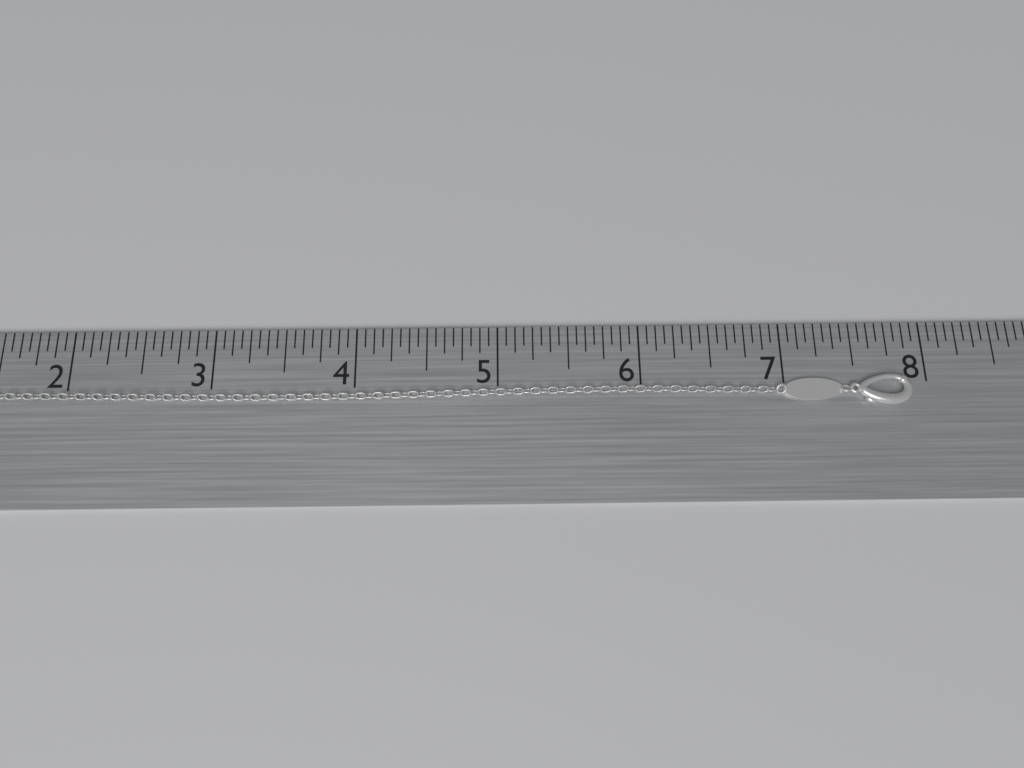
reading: 7.8750 in
